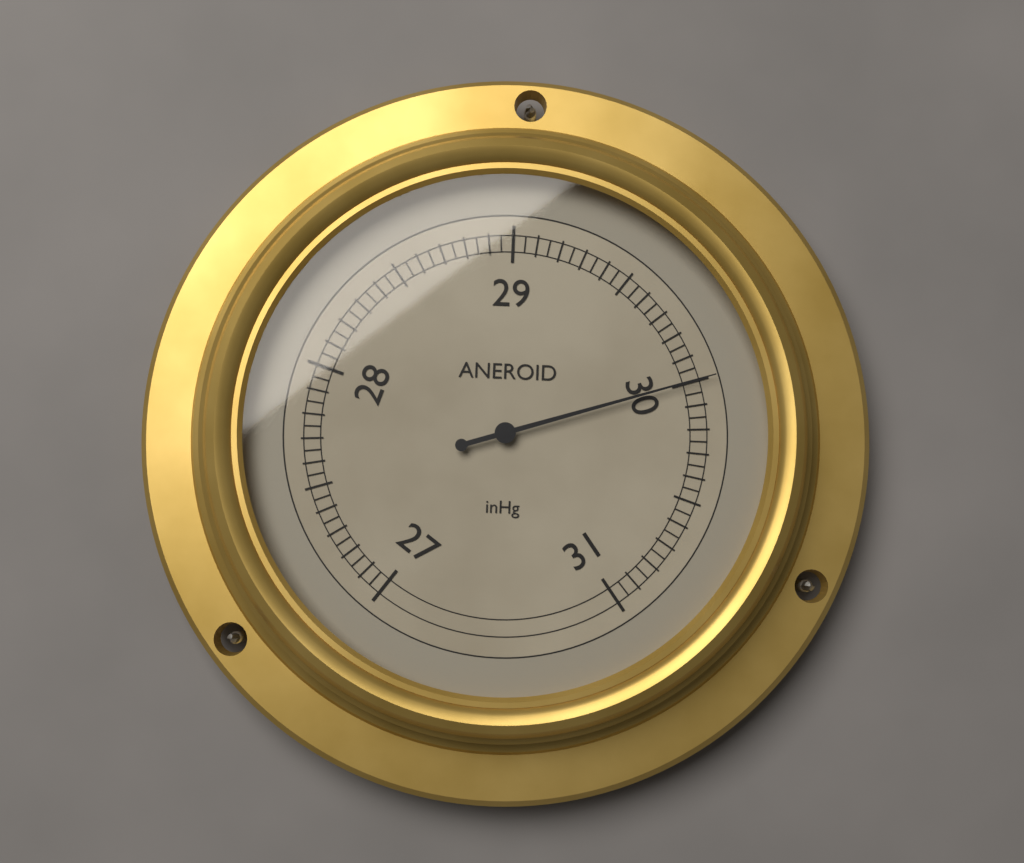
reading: 30.00 inHg
